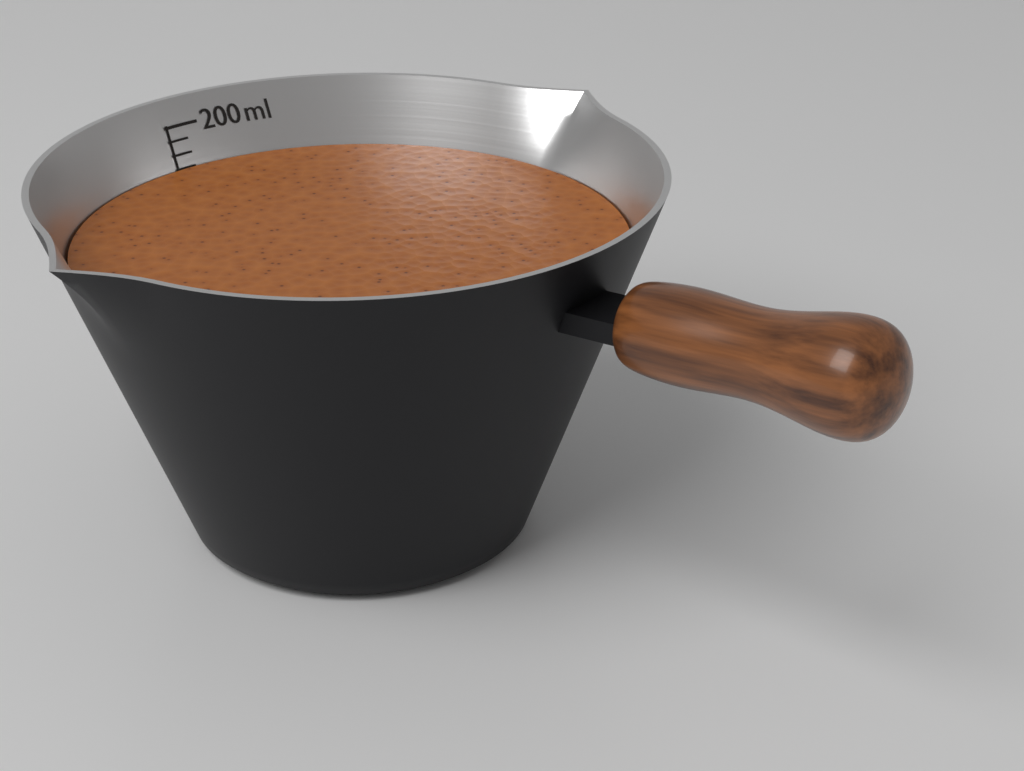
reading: 170 ml
